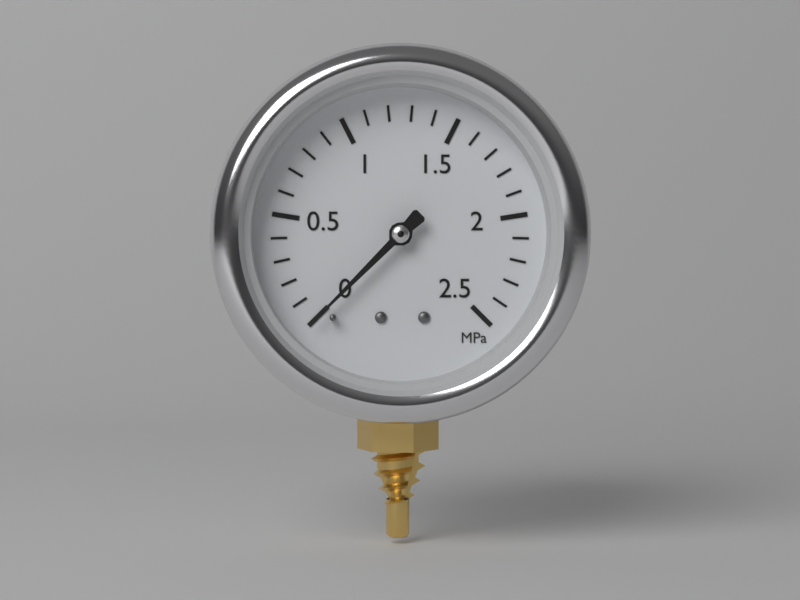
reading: 0.0 MPa
